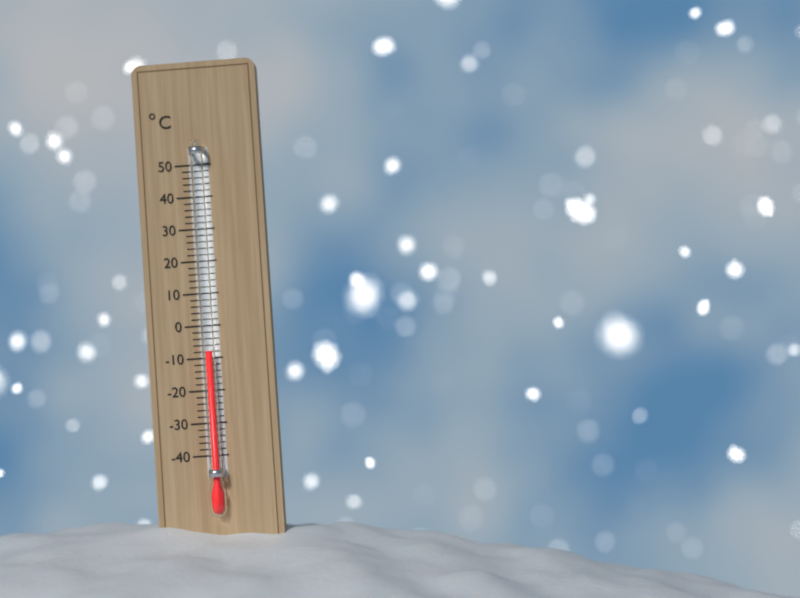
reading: -8 °C
